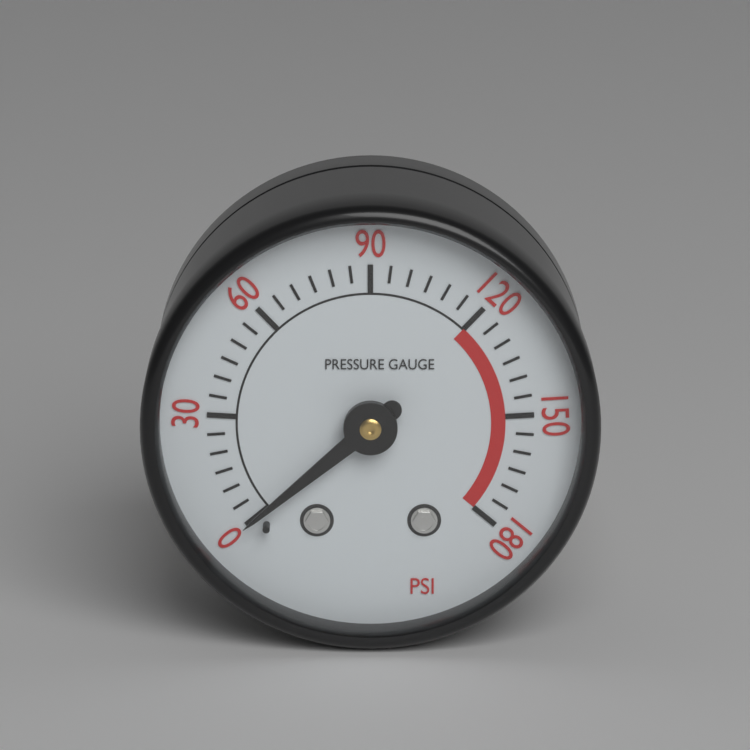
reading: 0 psi
